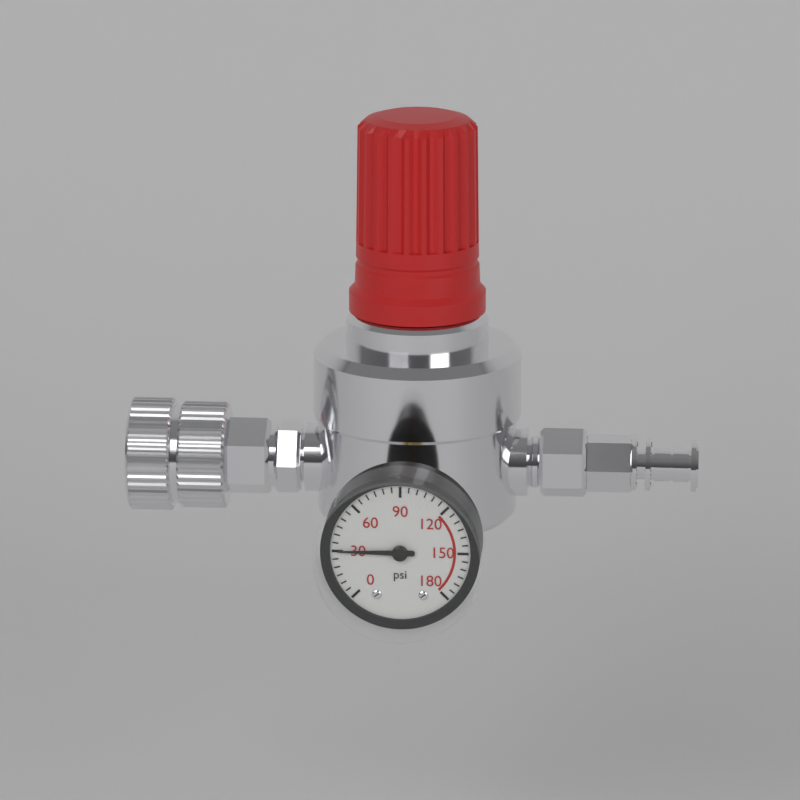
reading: 30 psi
